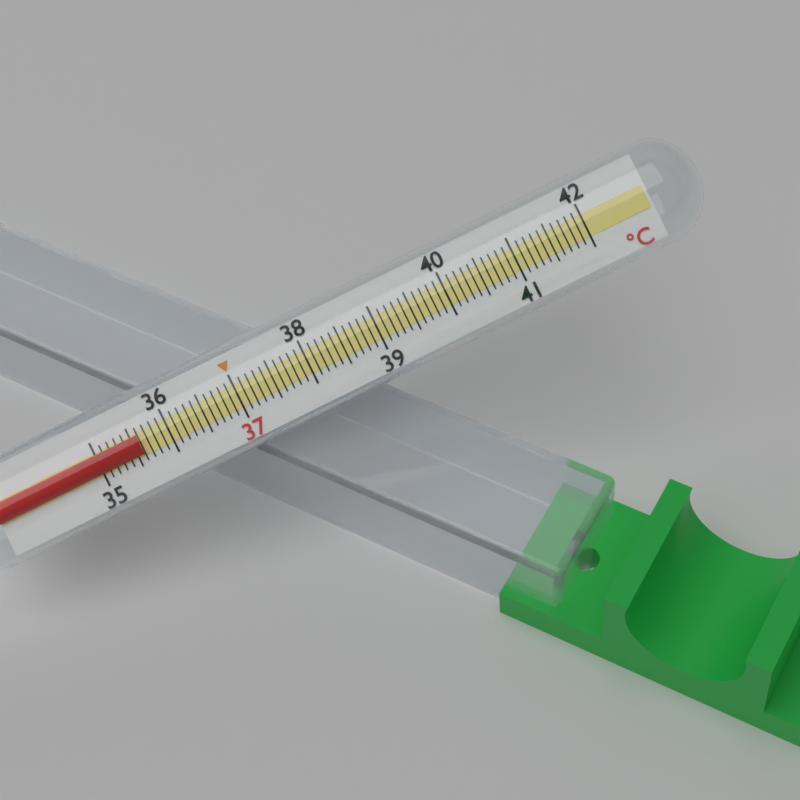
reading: 35.6 °C
